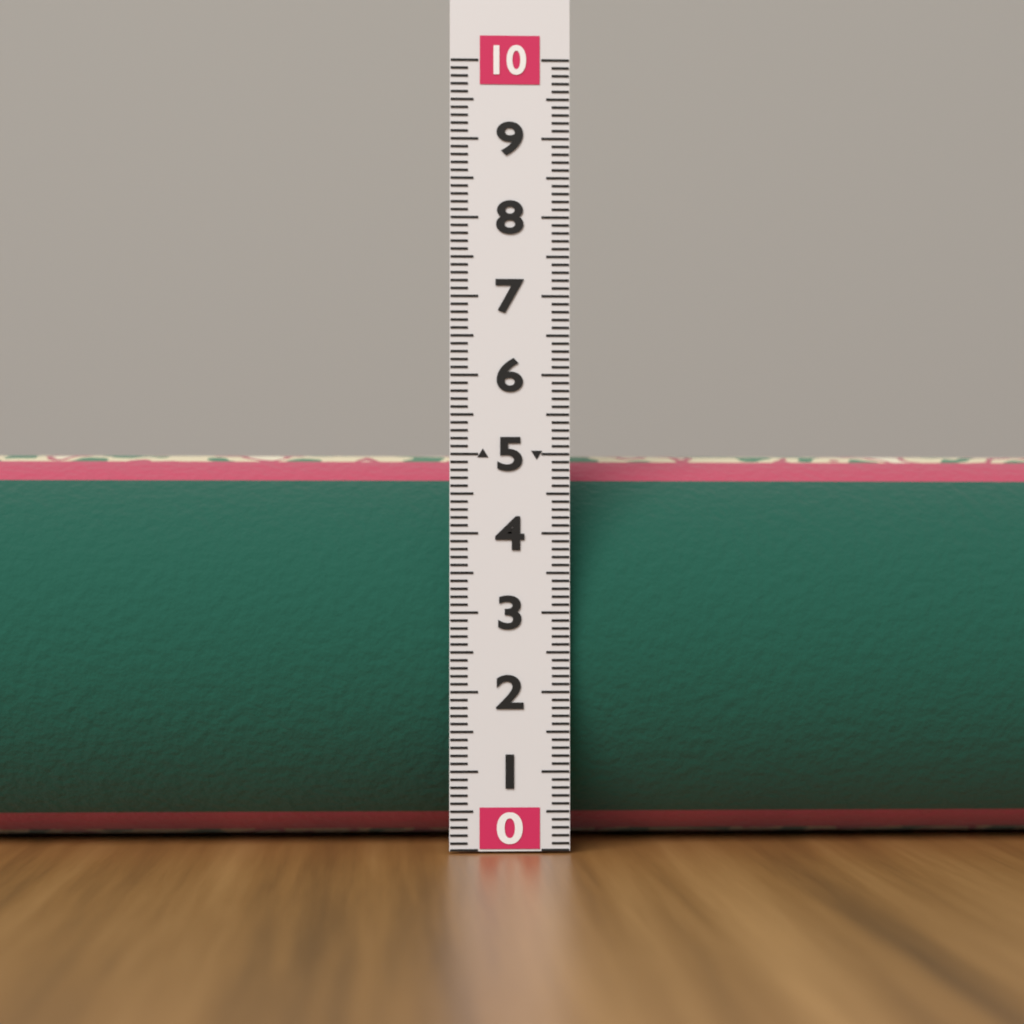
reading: 5.1 (no unit)
